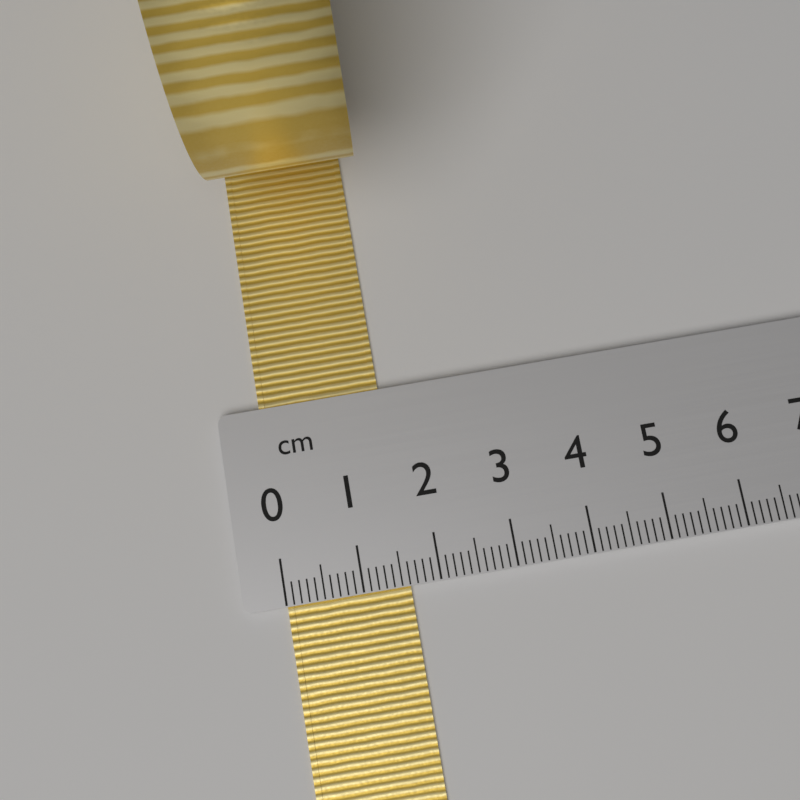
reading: 1.6 cm
